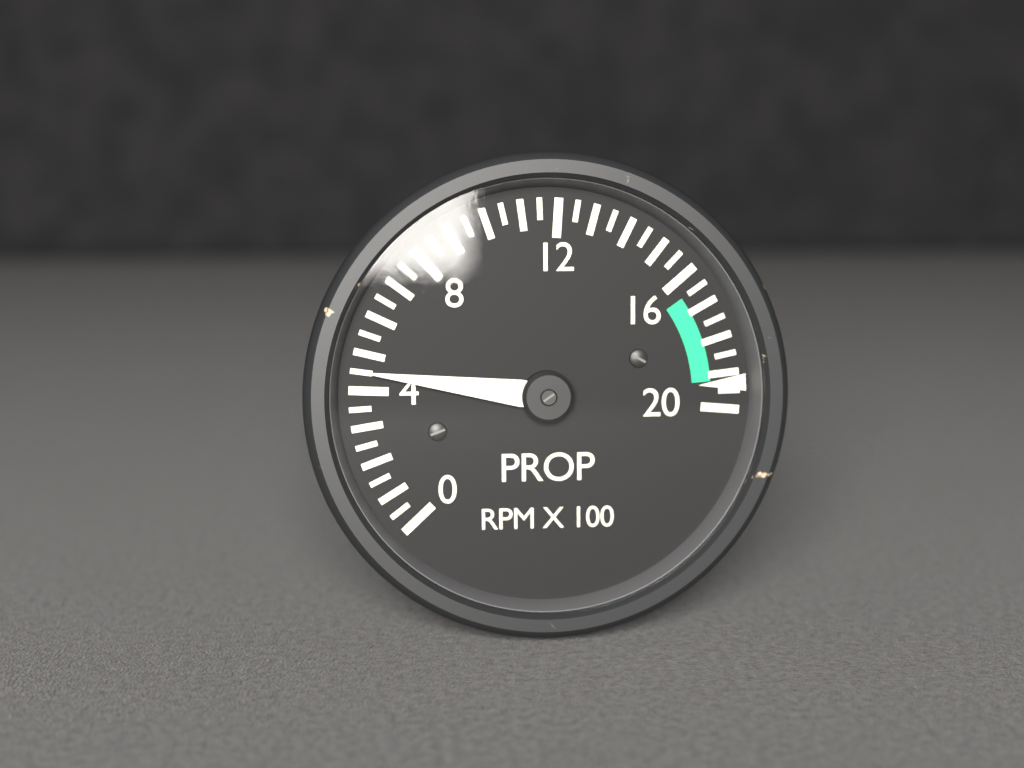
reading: 4.5 RPM X 100
